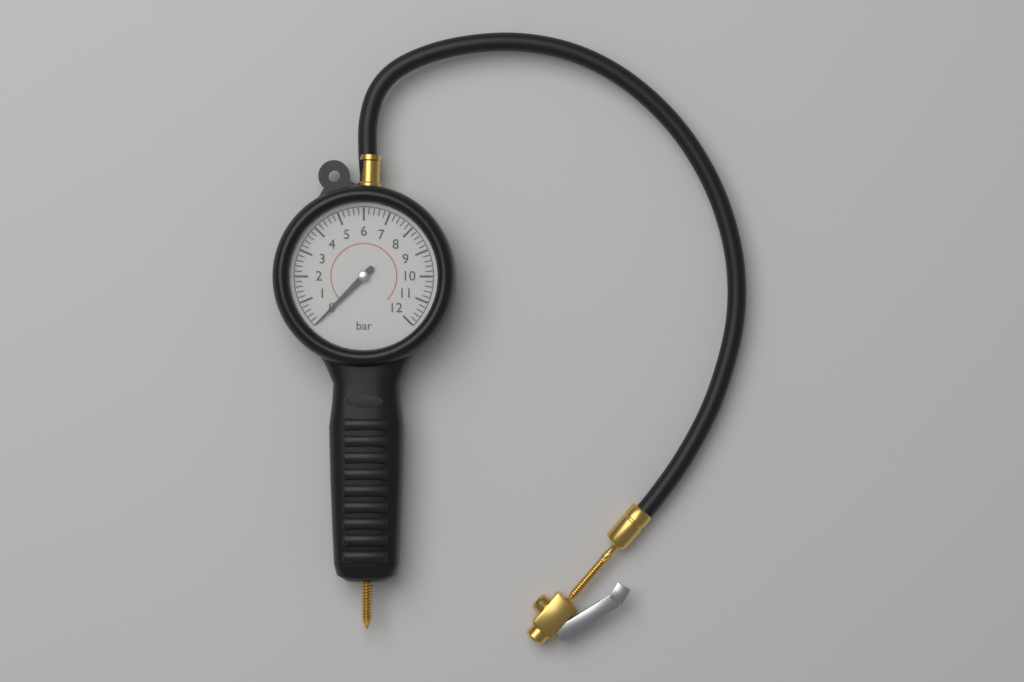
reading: 0.0 bar
